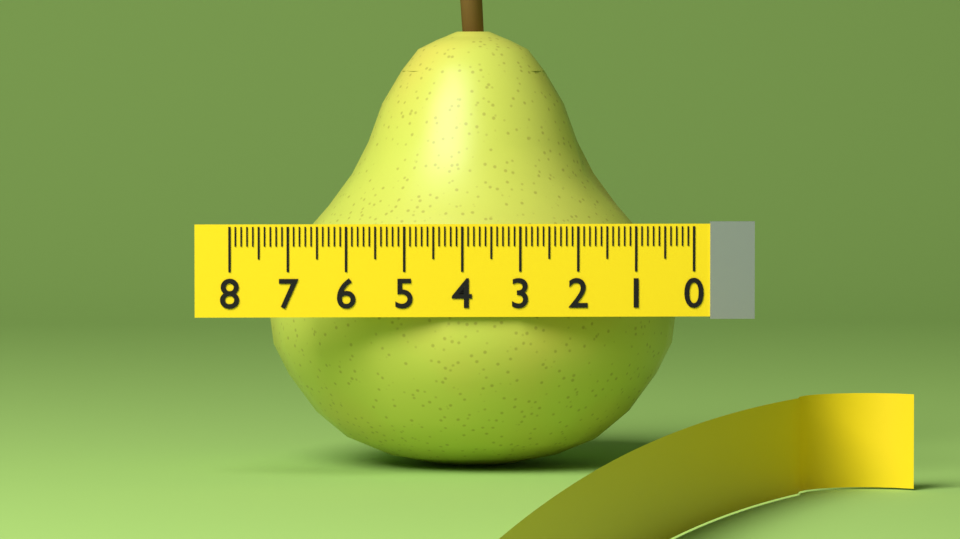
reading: 7.3 (no unit)
